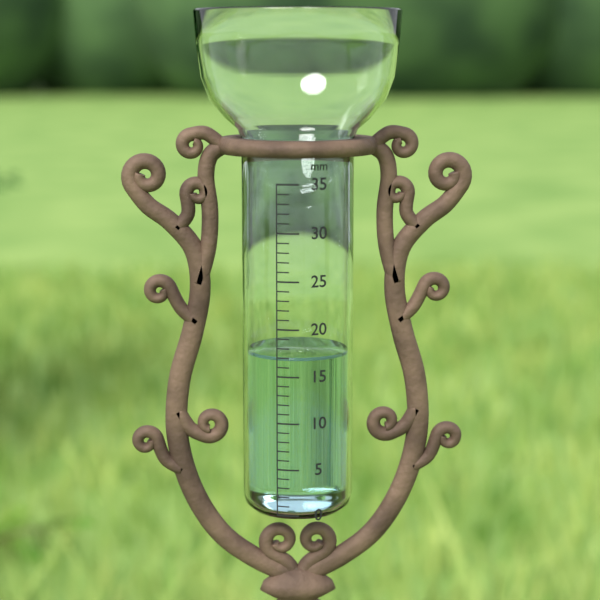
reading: 17 mm
